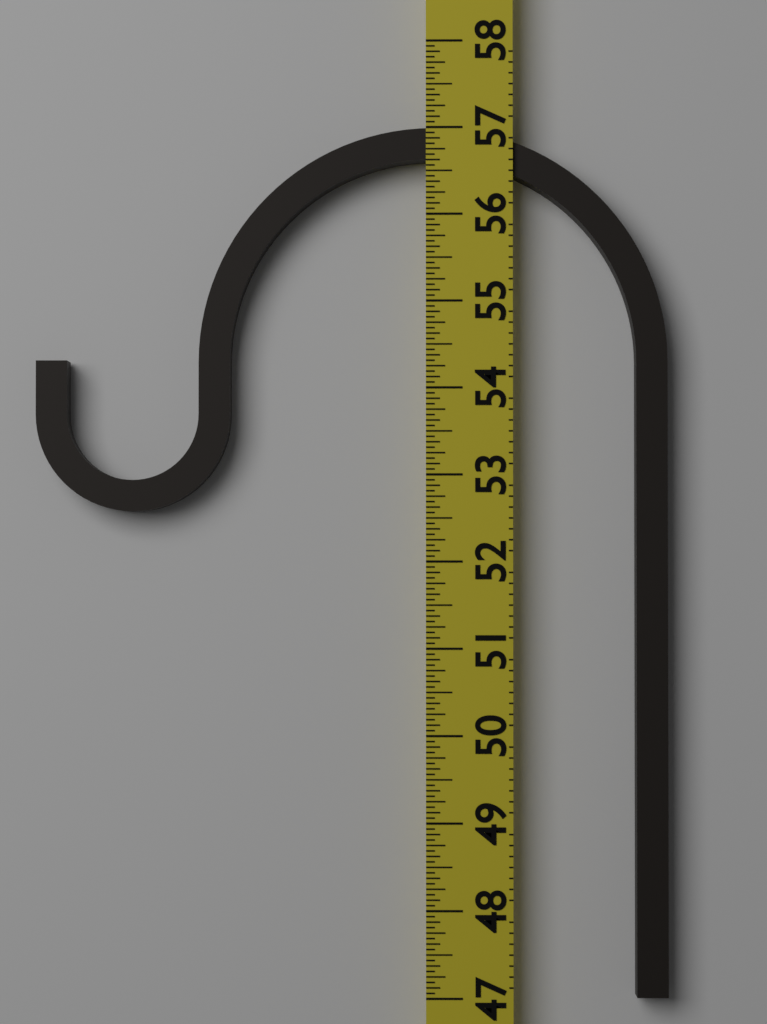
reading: 57.0000 (no unit)
